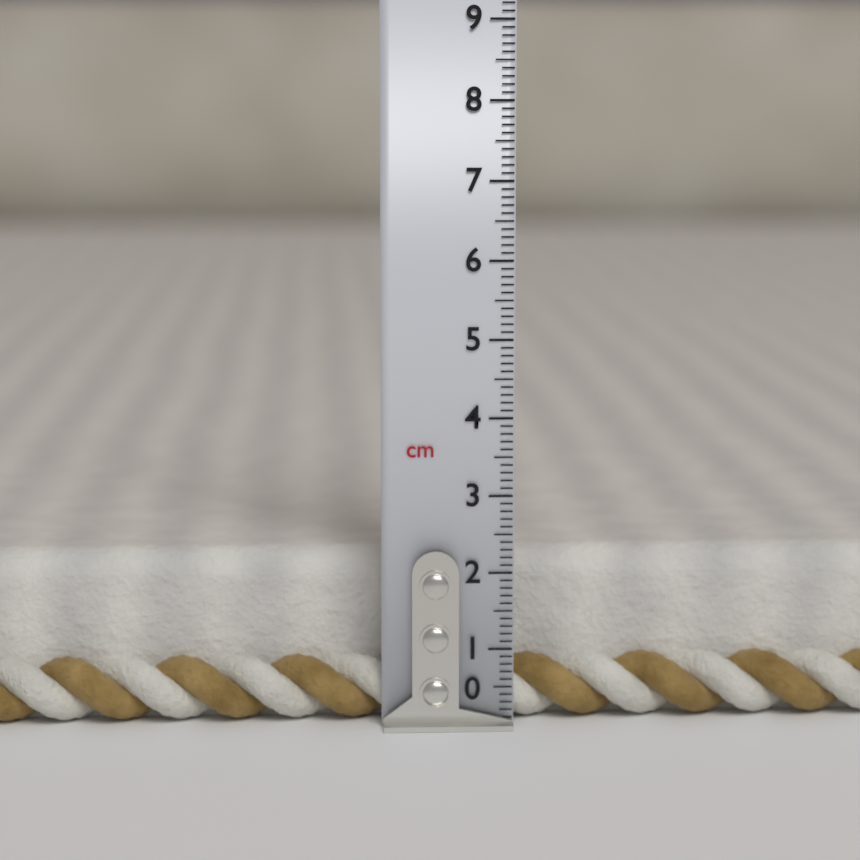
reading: 2.2 cm
